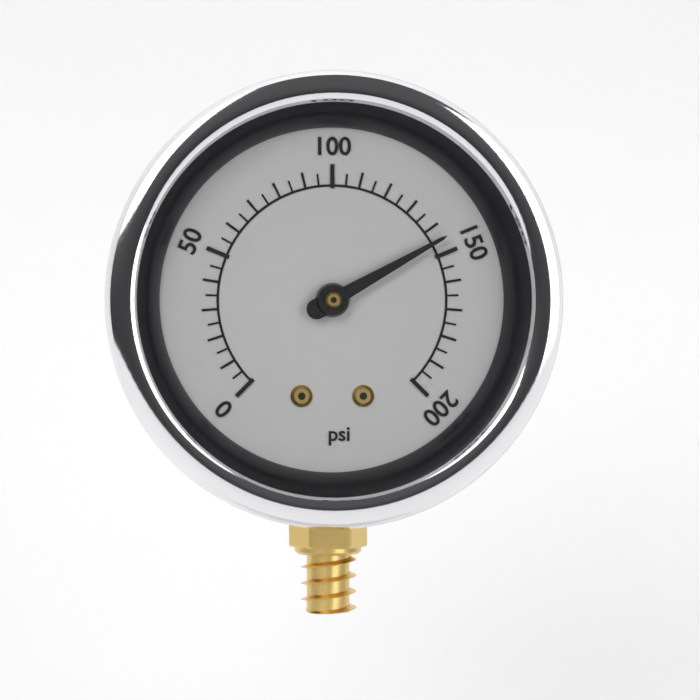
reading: 145 psi
